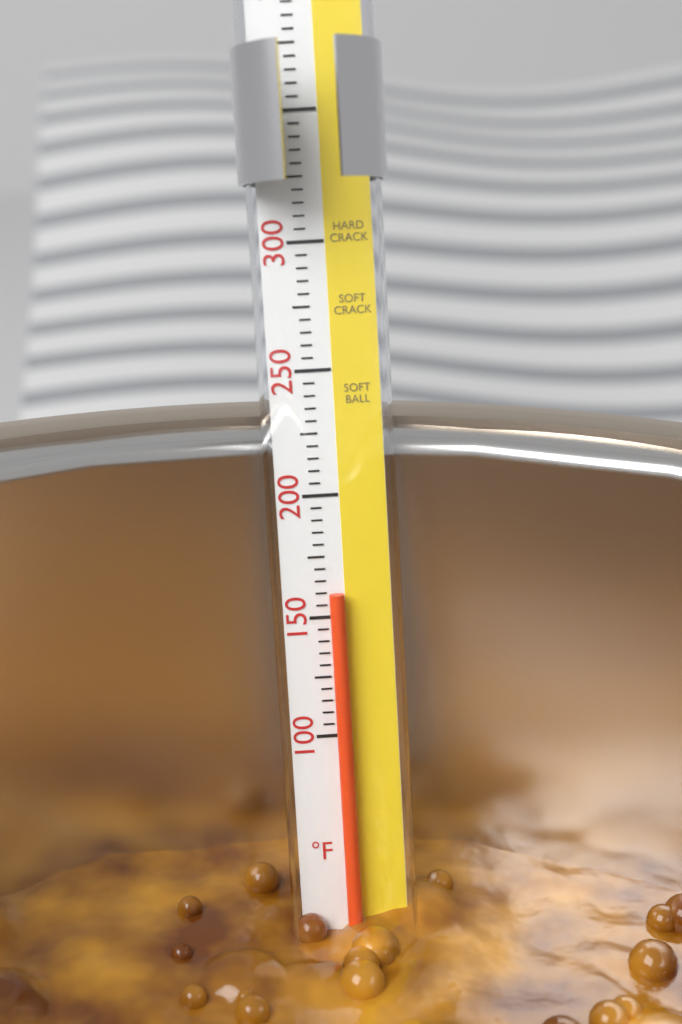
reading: 160 °F
